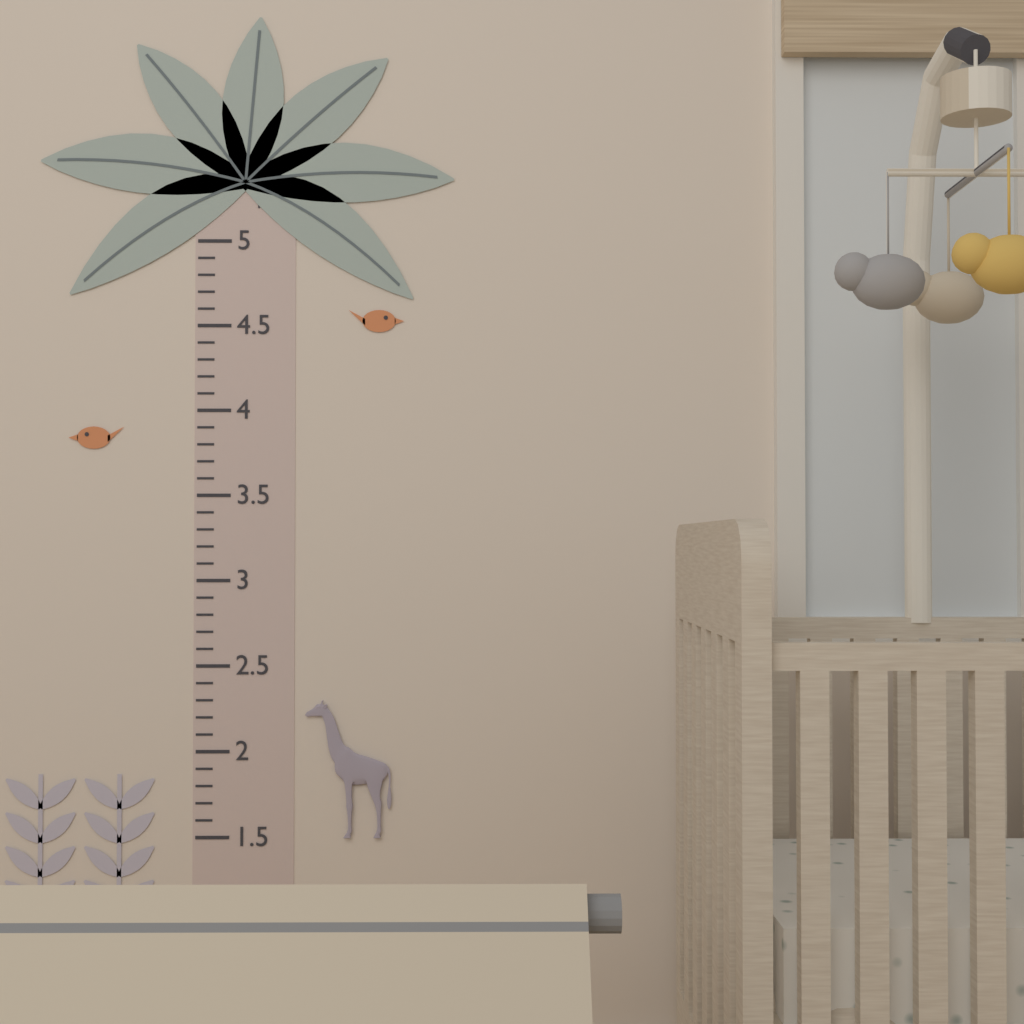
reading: 2.3 ft
